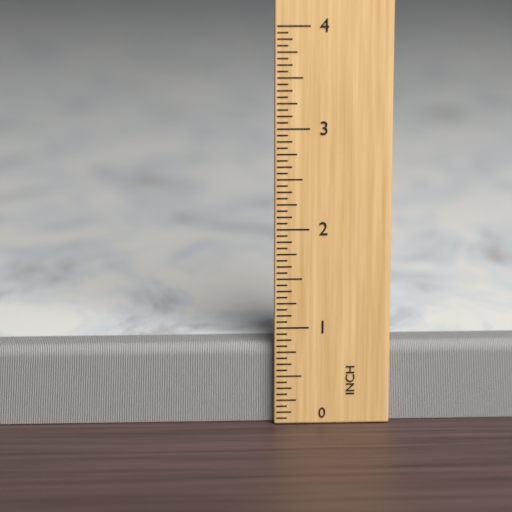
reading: 0.8125 in
